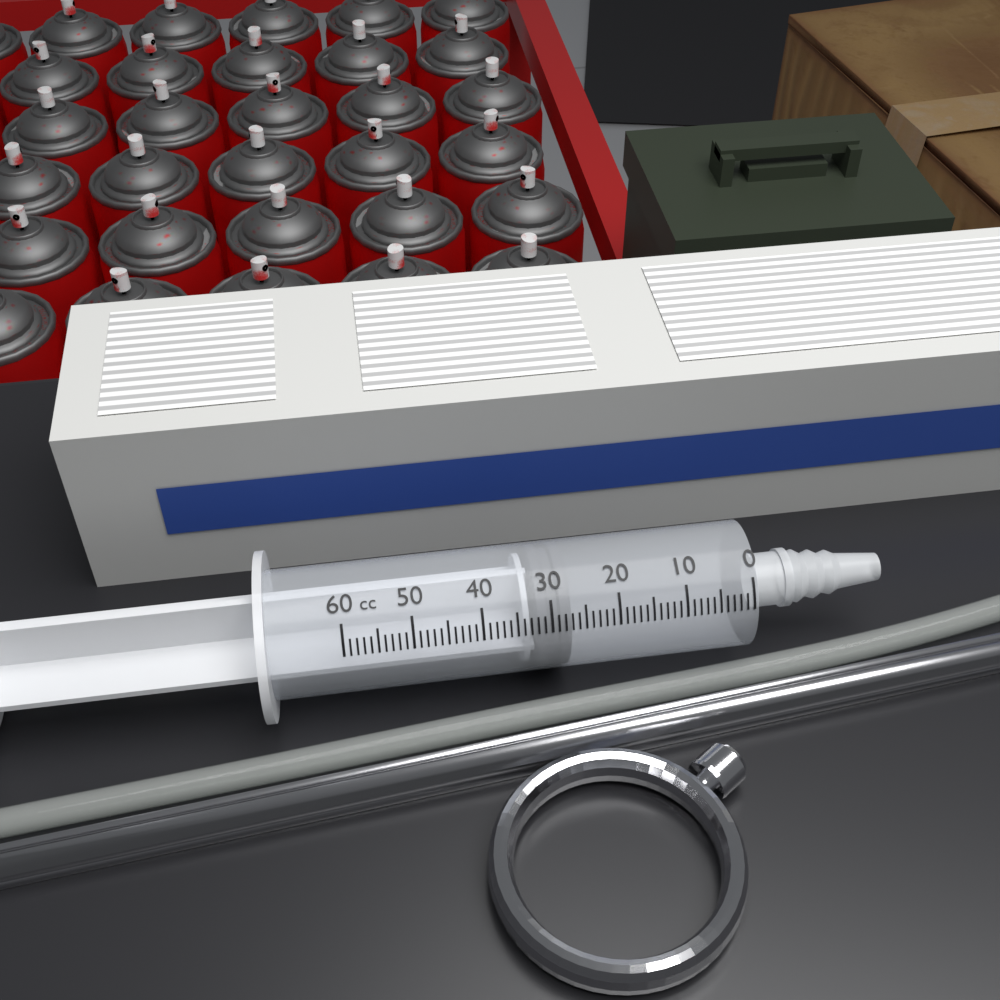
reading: 27 cc
